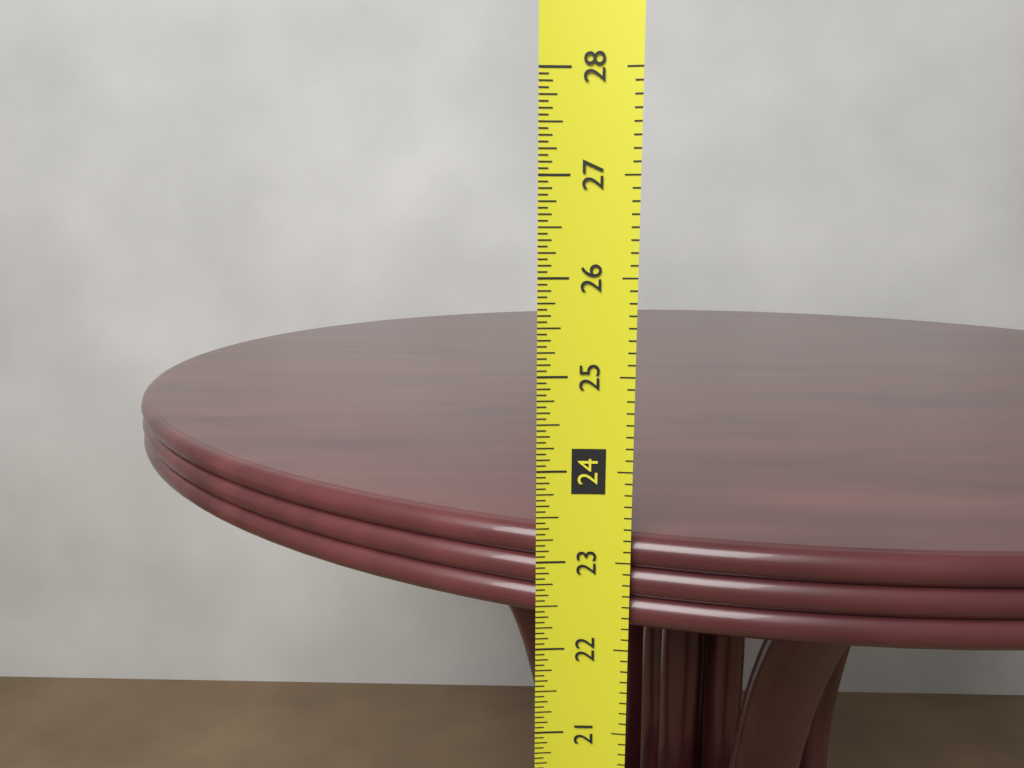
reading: 23.2500 in
